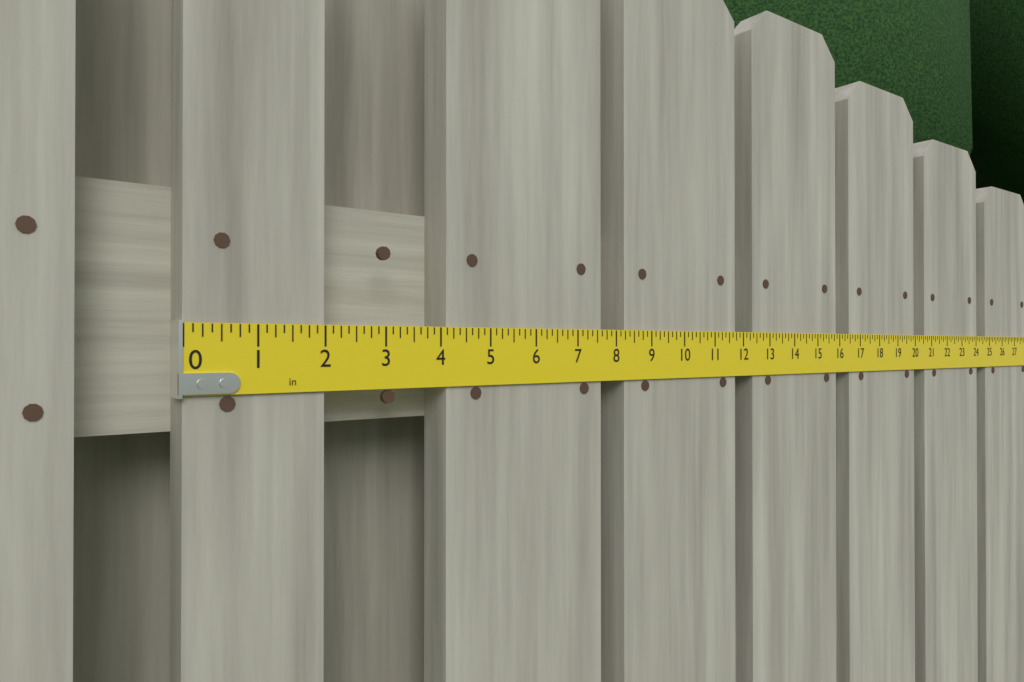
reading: 2.000 in
